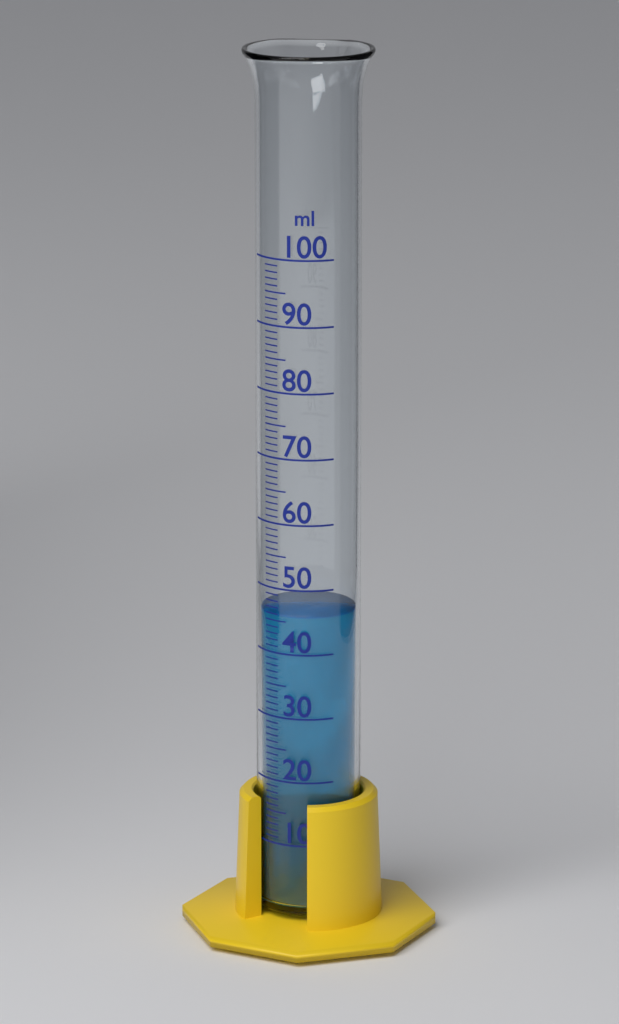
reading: 46 ml
